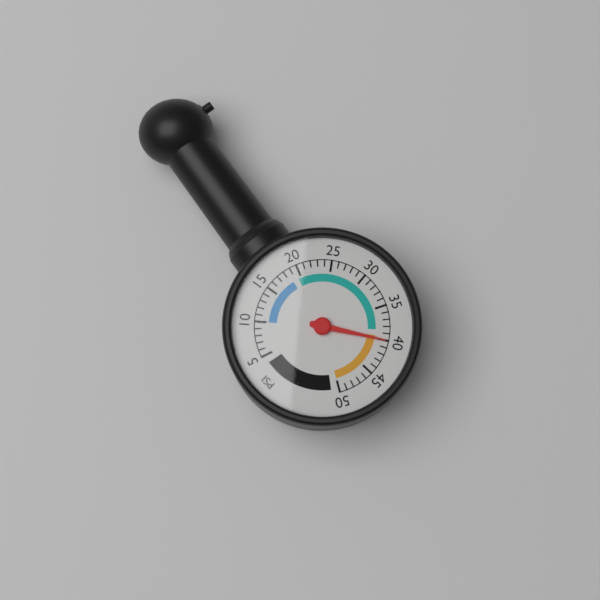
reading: 40 psi
